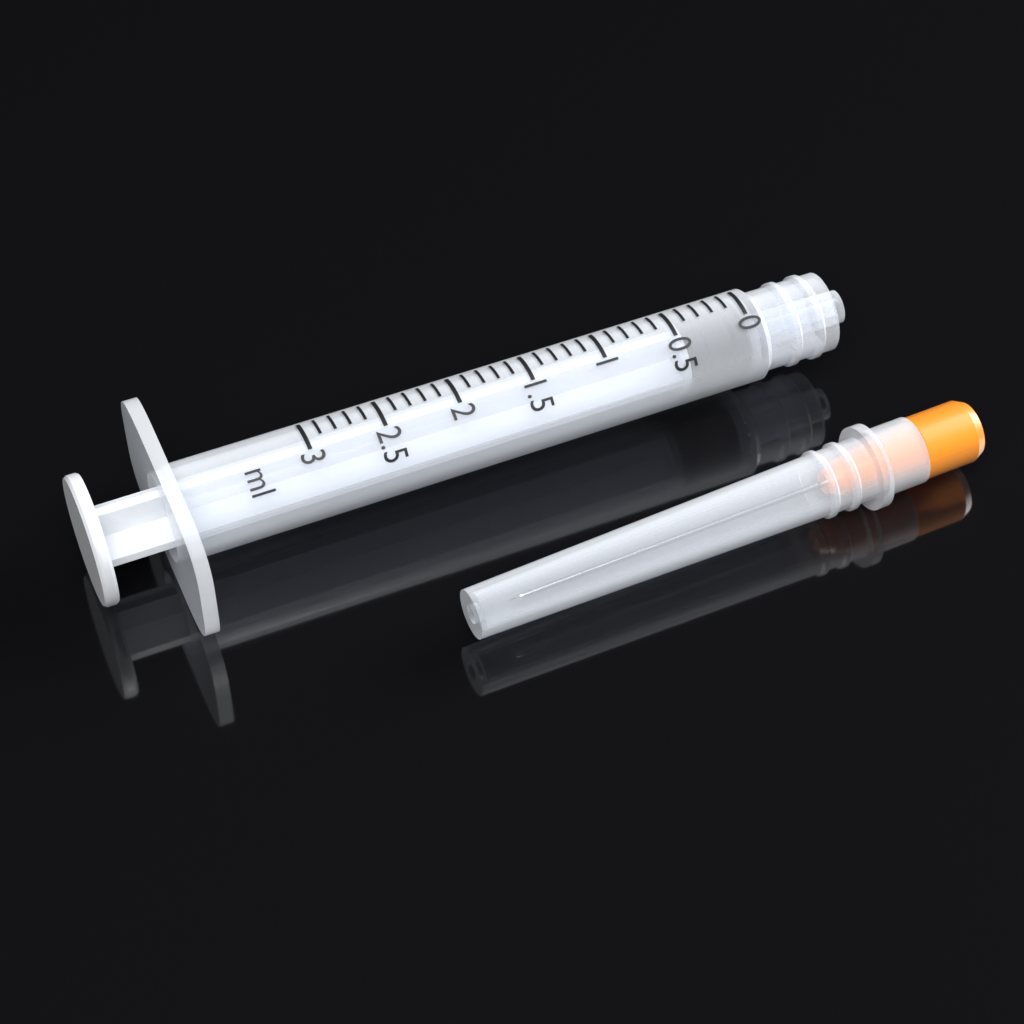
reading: 0.0 ml
